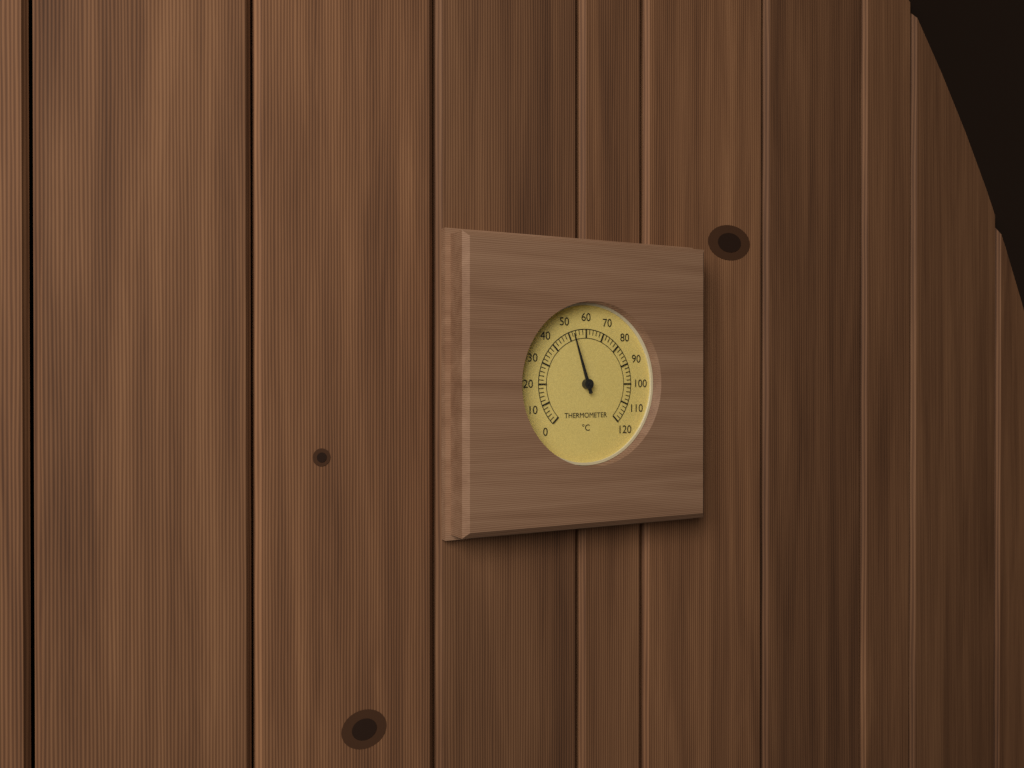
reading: 52 °C
